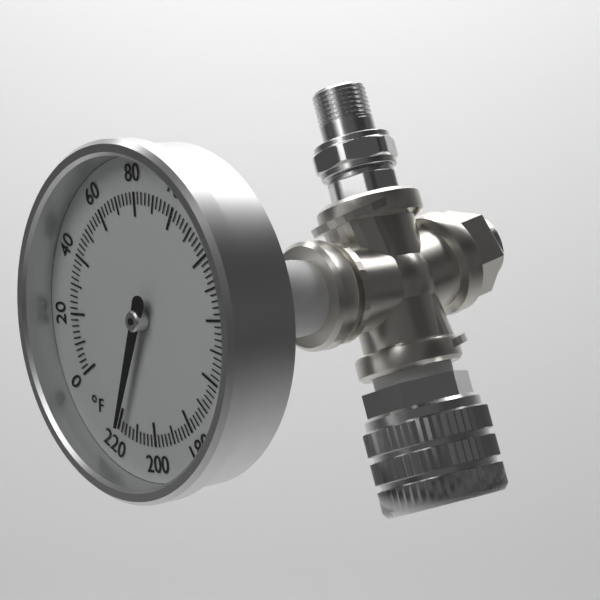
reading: 218 °F
